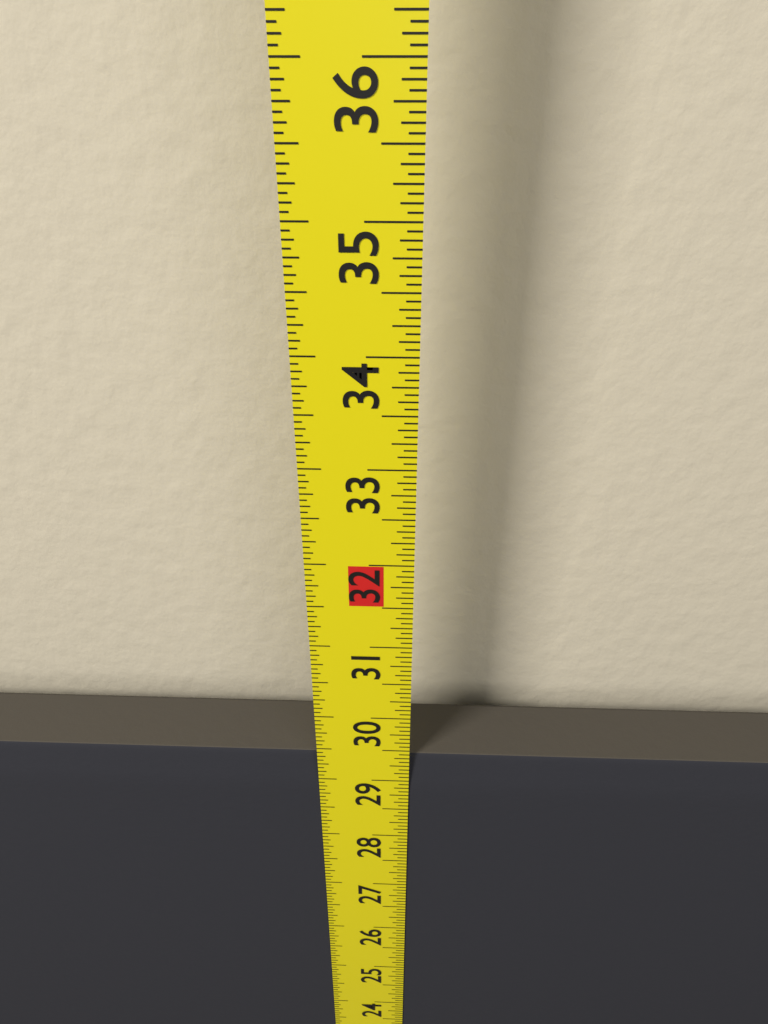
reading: 29.3750 in
